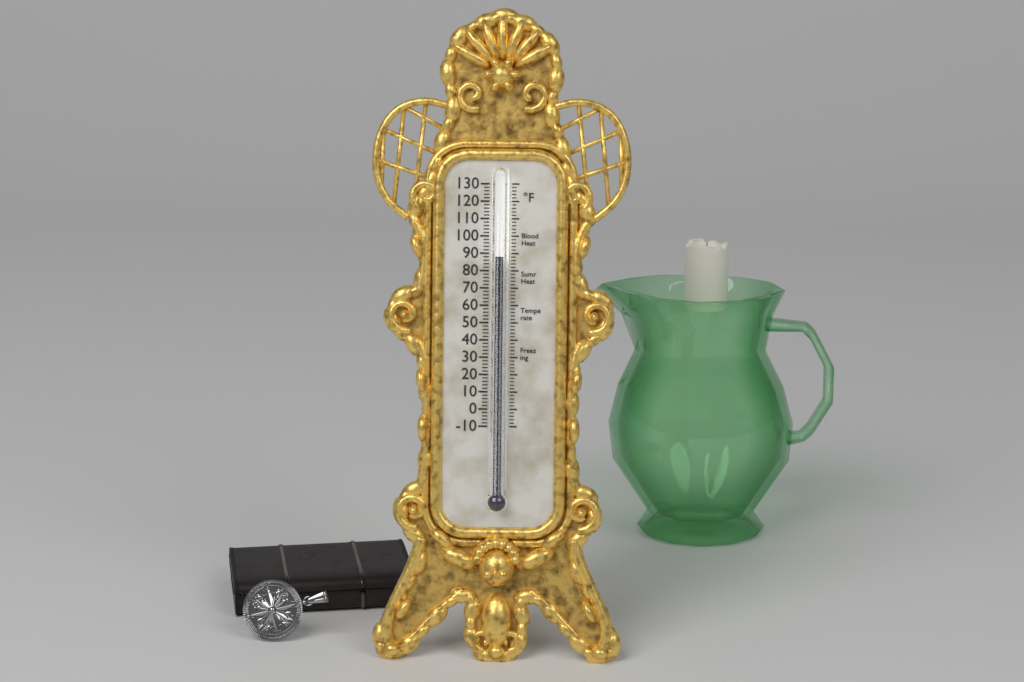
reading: 88 °F
